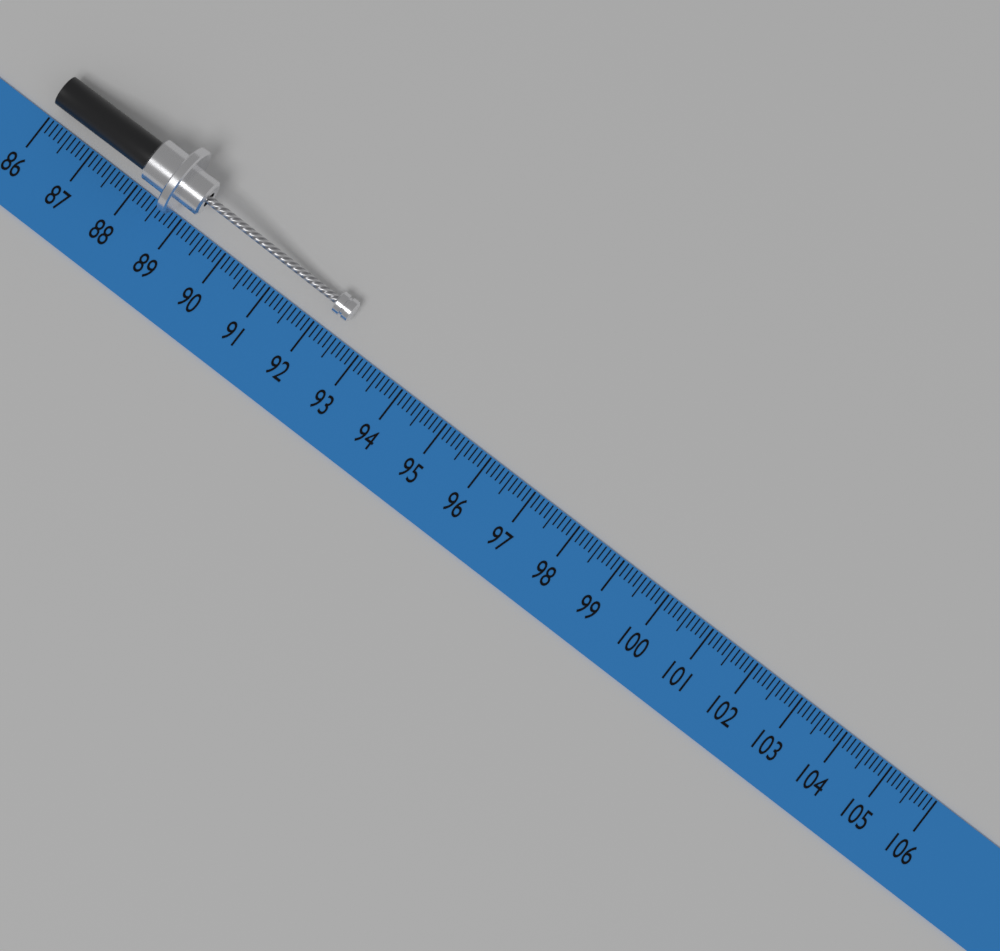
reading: 92.5 (no unit)
